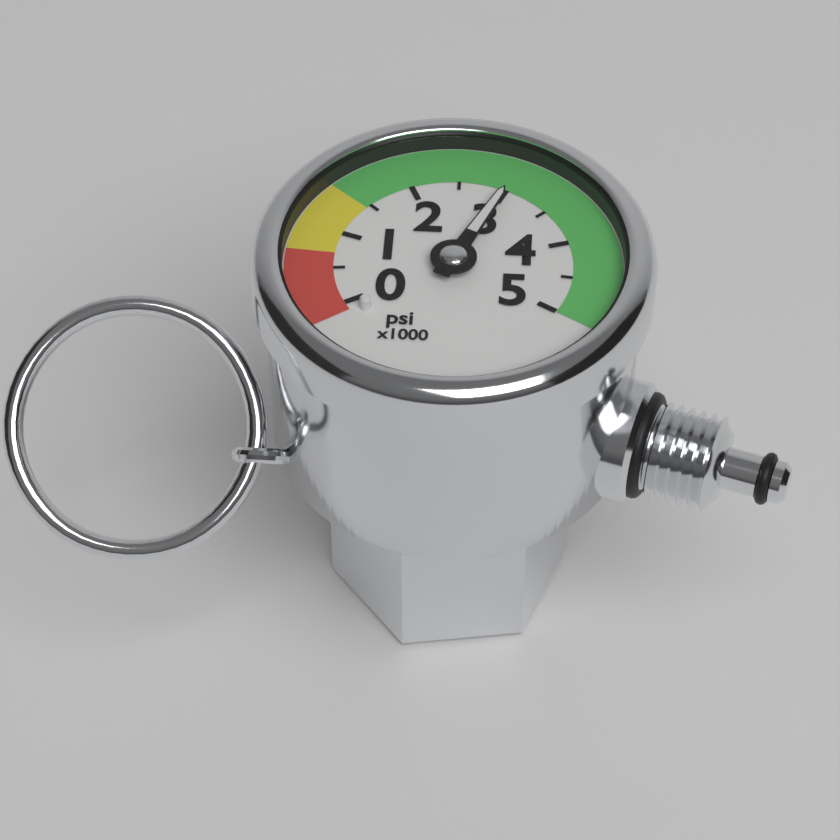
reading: 3000 psi
